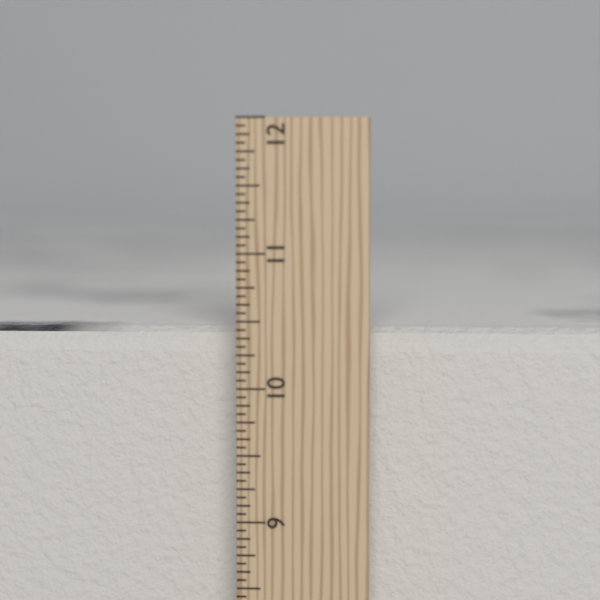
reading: 10.4375 in
